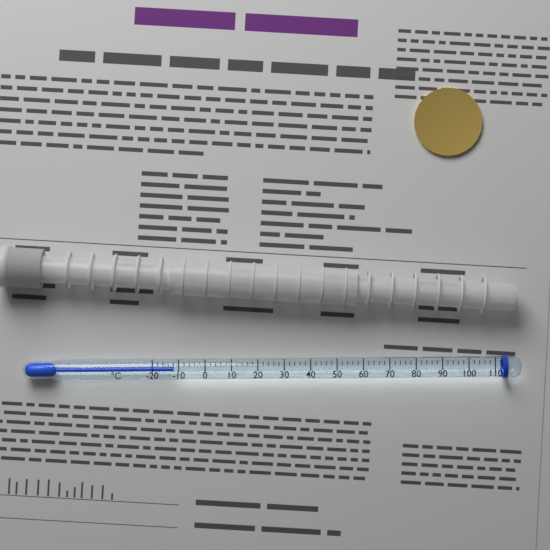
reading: -12 °C
